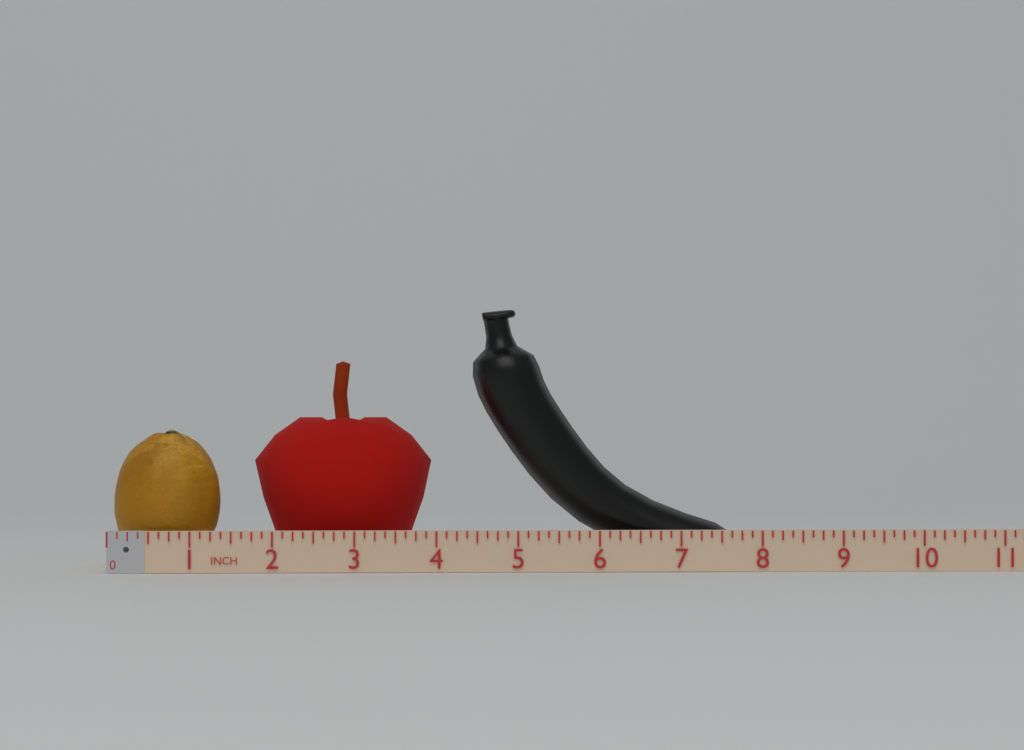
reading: 7.750 in
